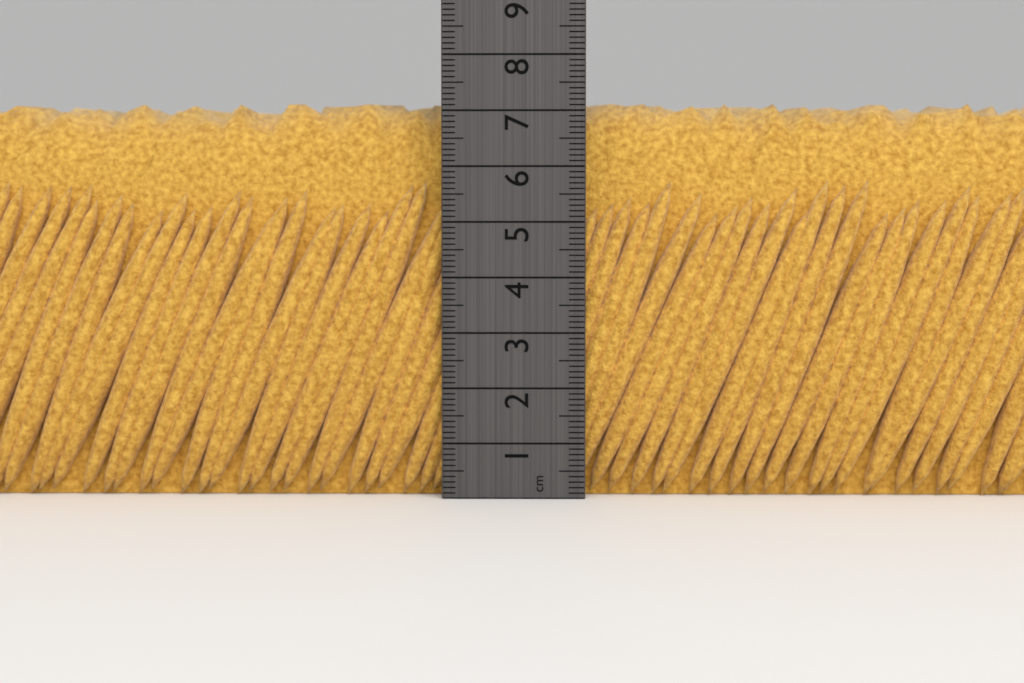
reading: 7.2 cm
